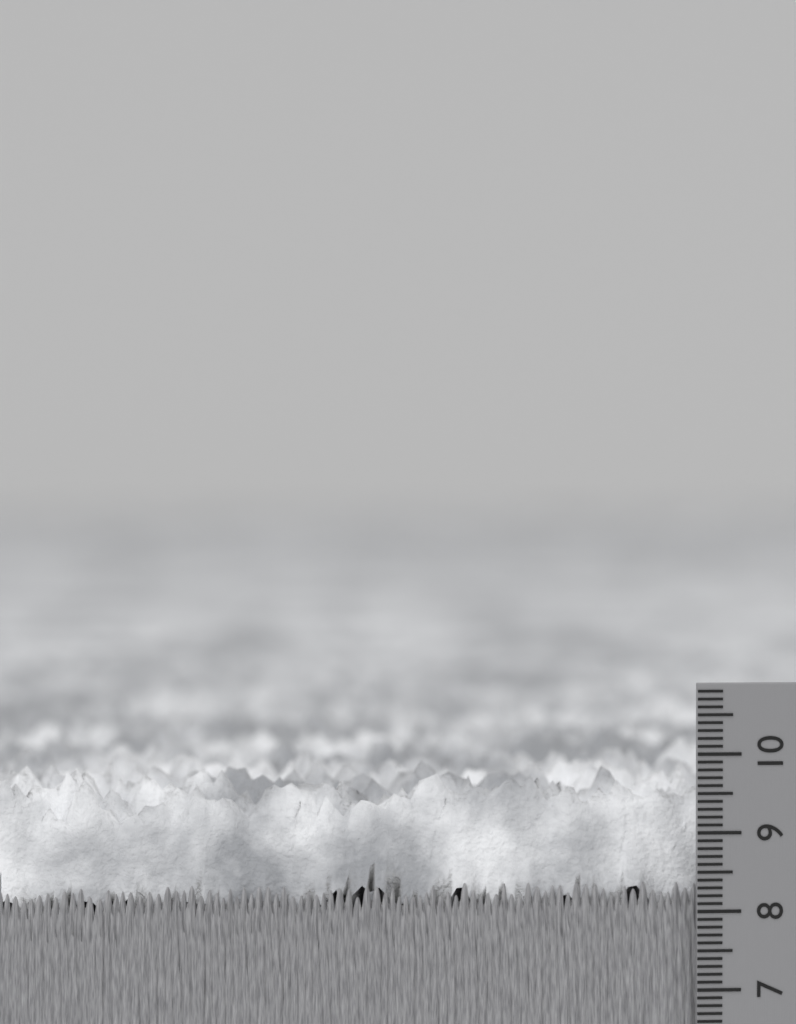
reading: 9.8 cm
